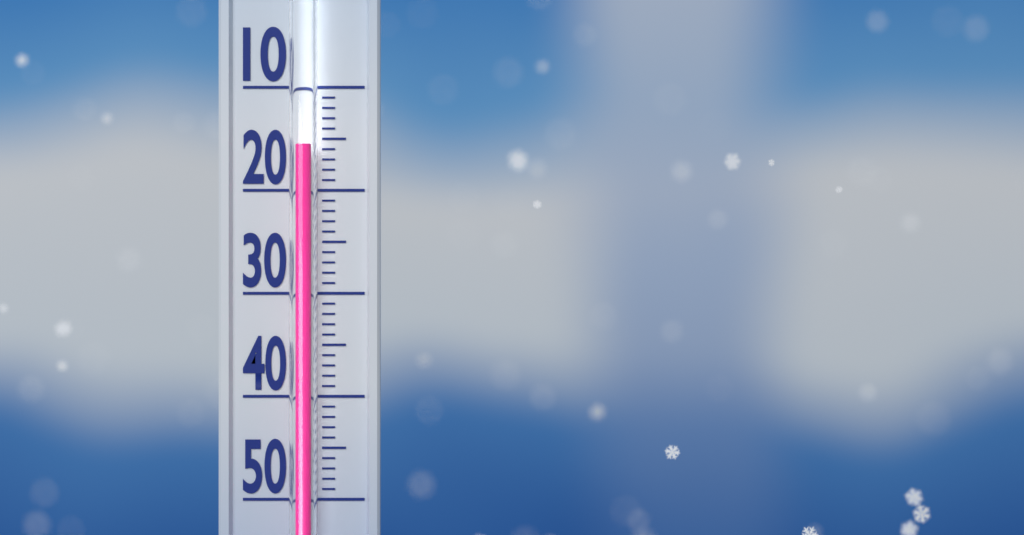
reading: 15.6 (no unit)
